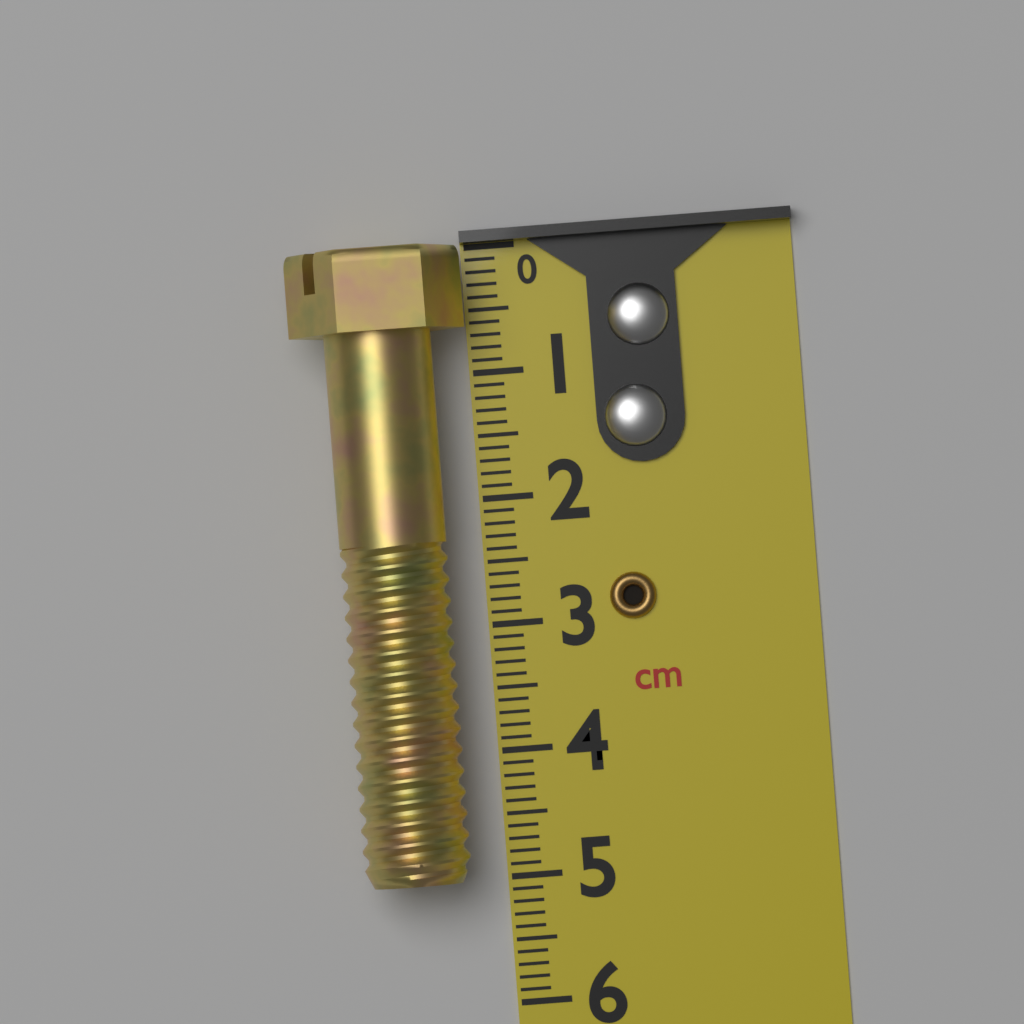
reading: 5.0 cm
